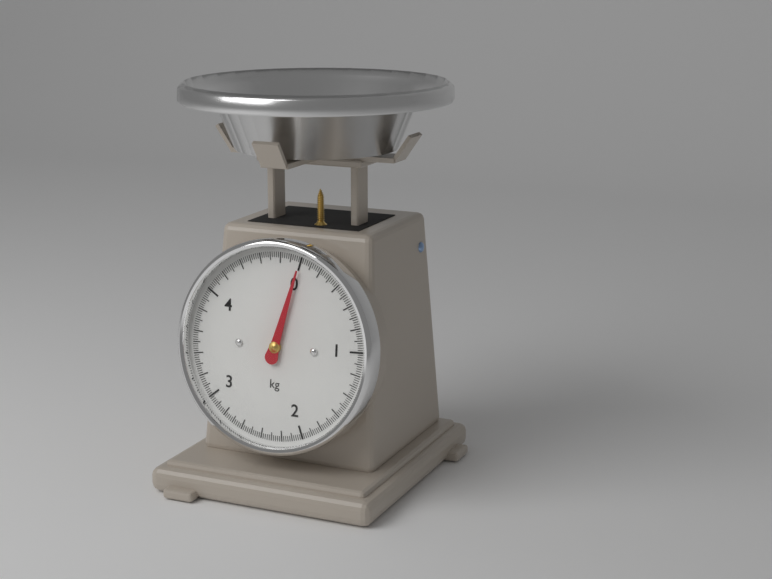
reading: 0.00 kg
